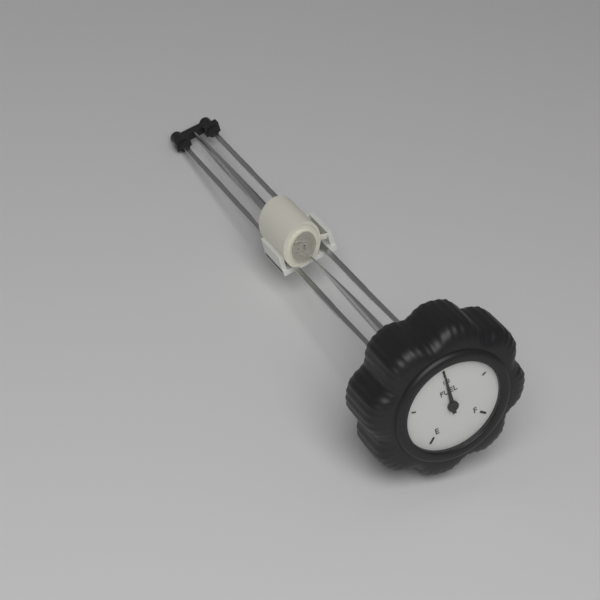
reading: 0.50 (no unit)
